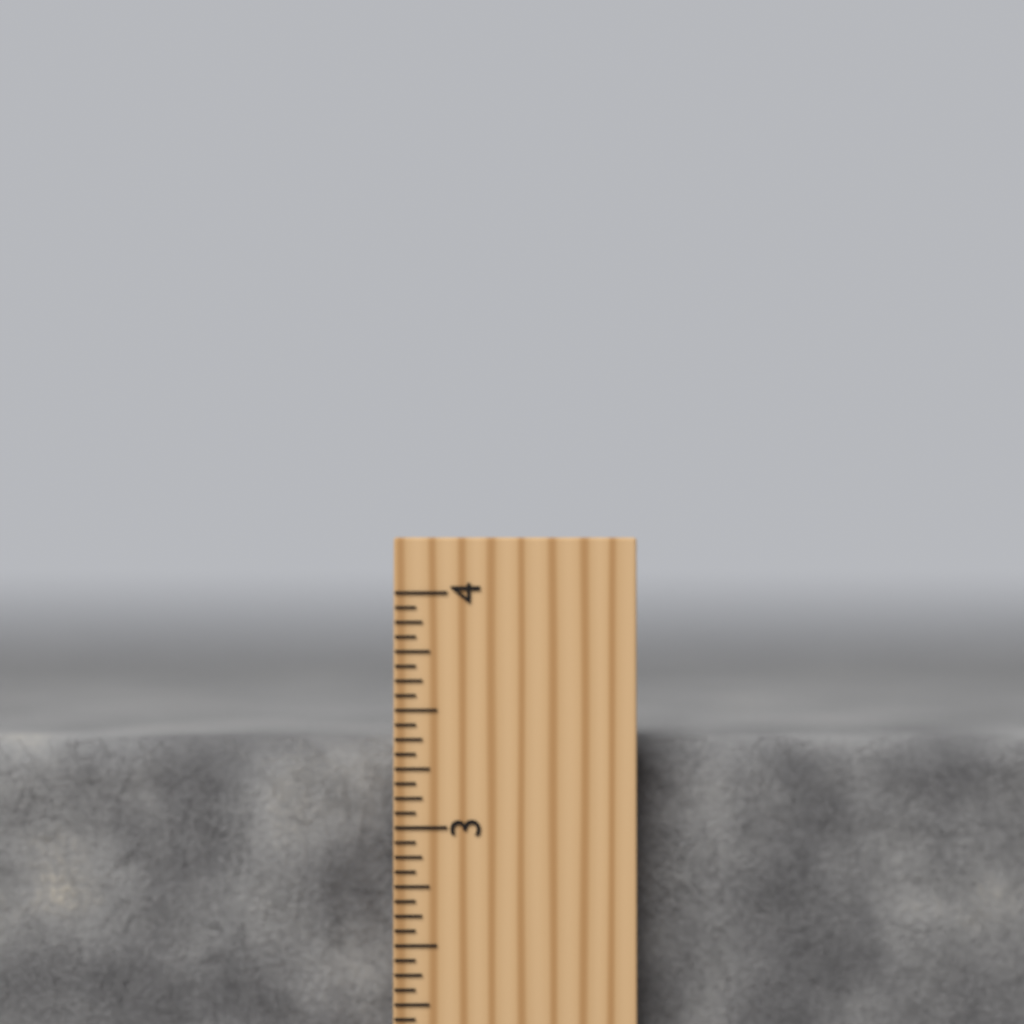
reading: 3.3750 inch
